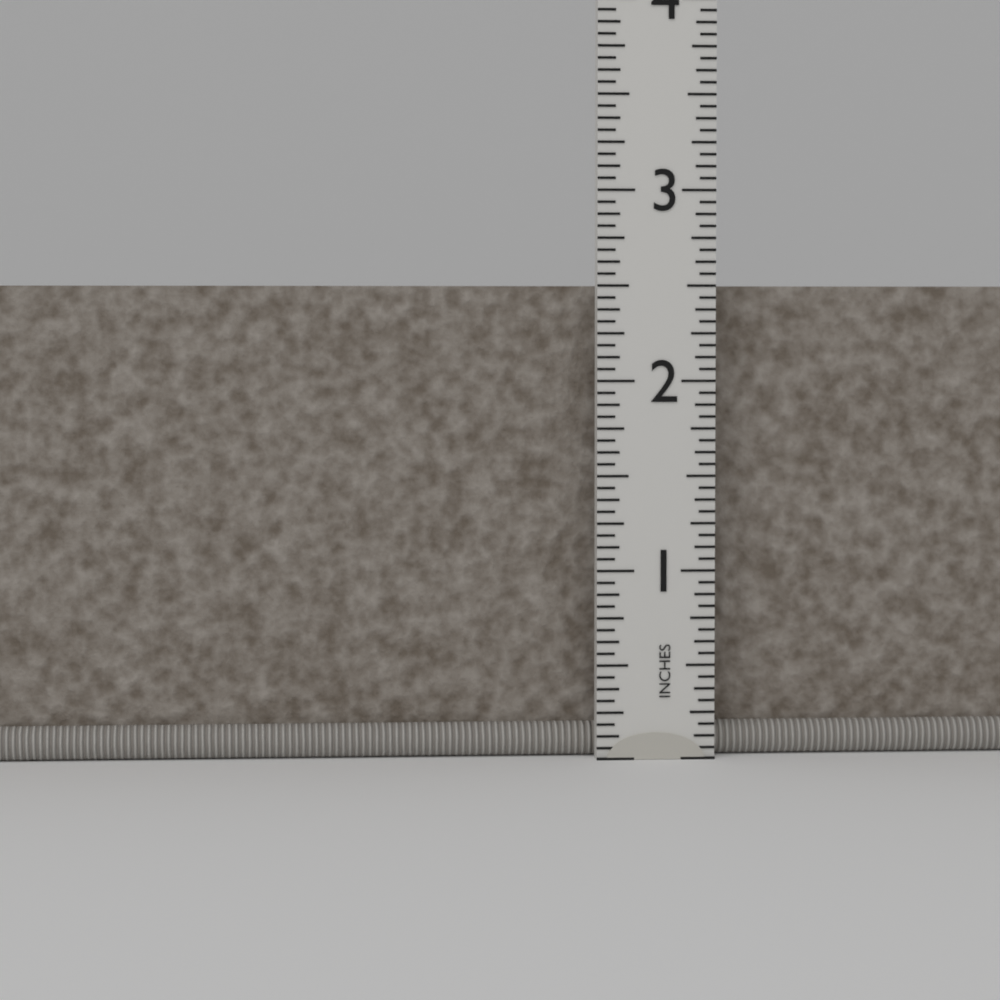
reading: 2.5000 in
